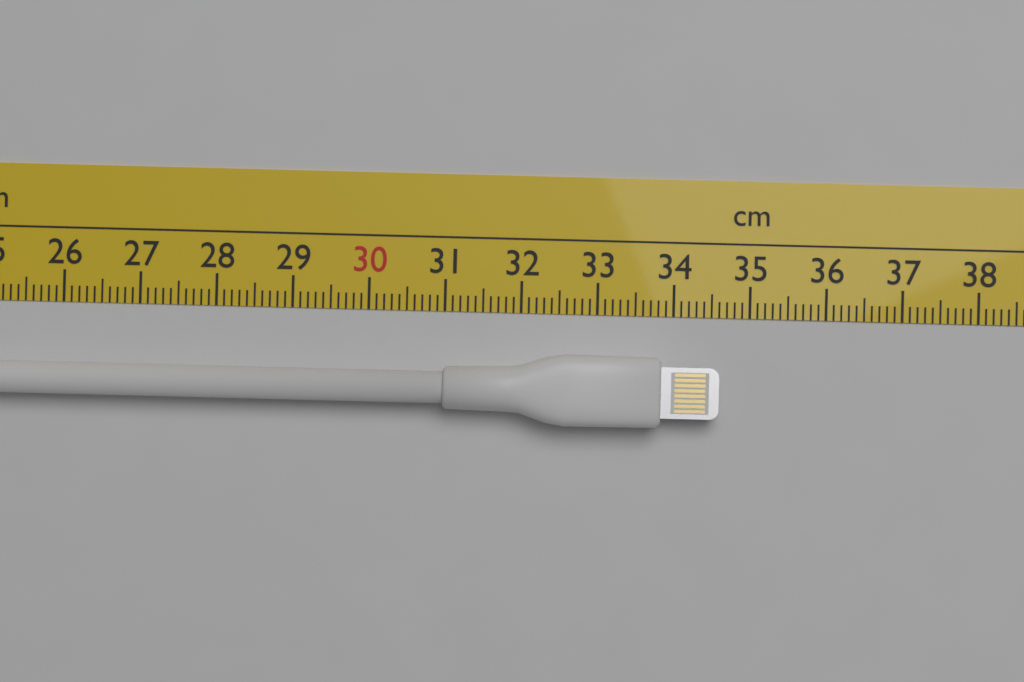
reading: 34.6 cm
